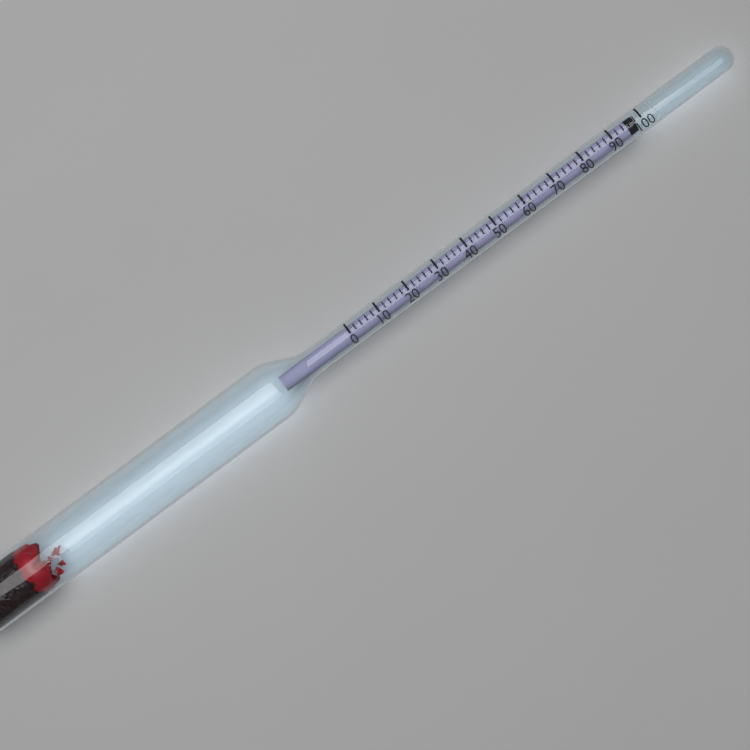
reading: 98 (no unit)
